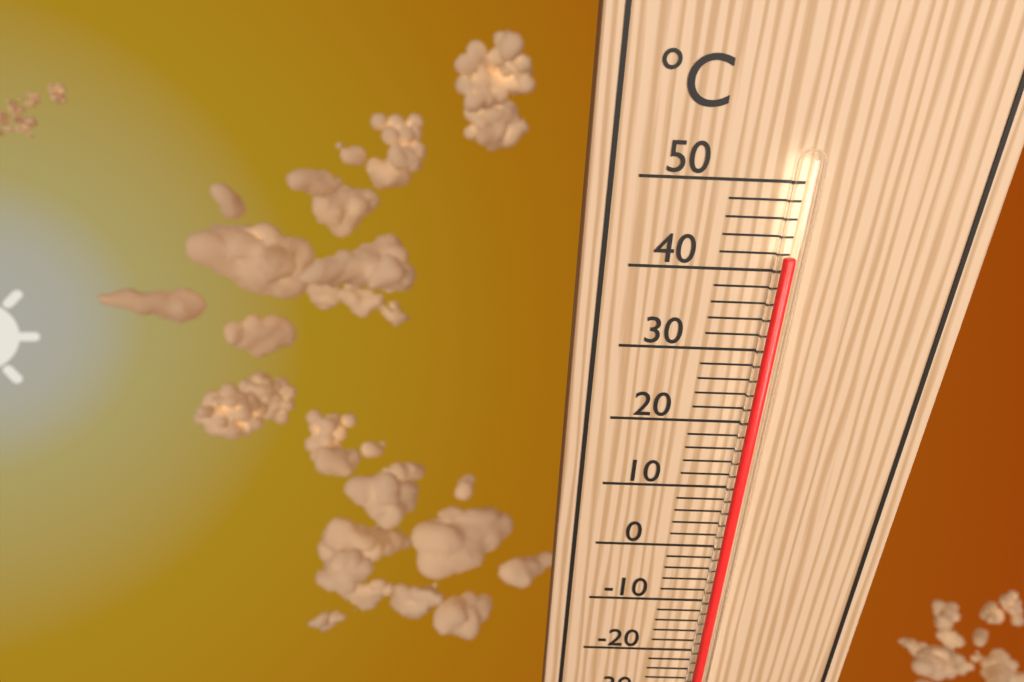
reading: 42 °C
